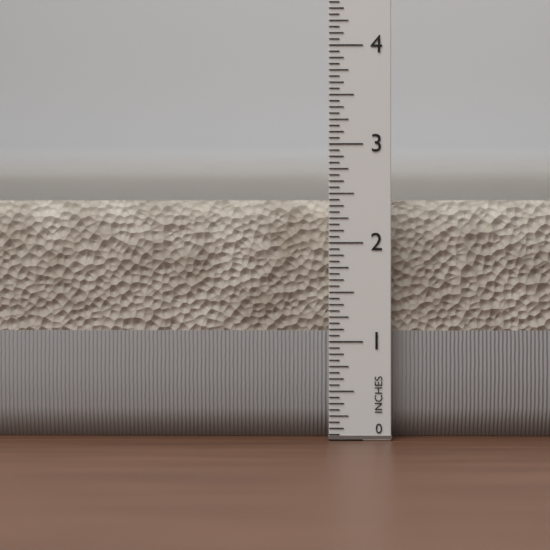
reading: 2.4375 in
